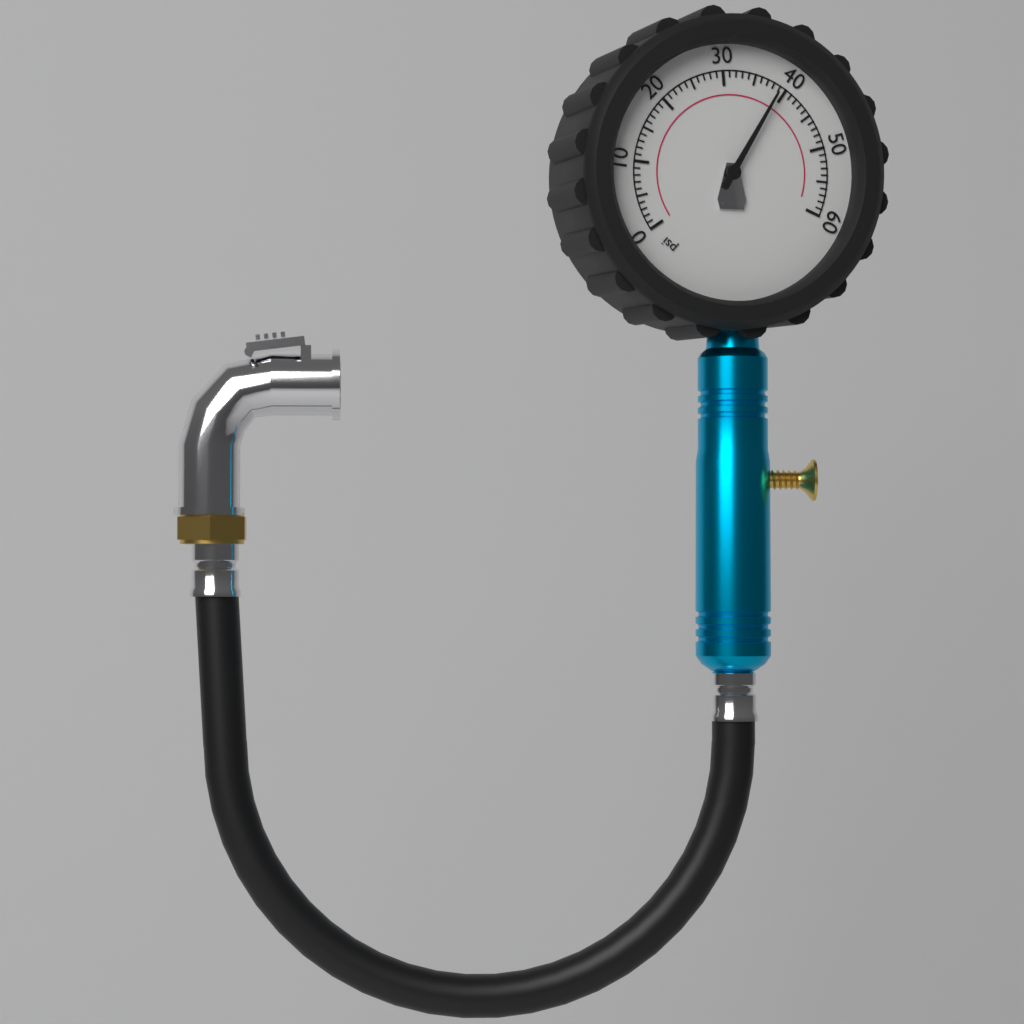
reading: 39 psi
